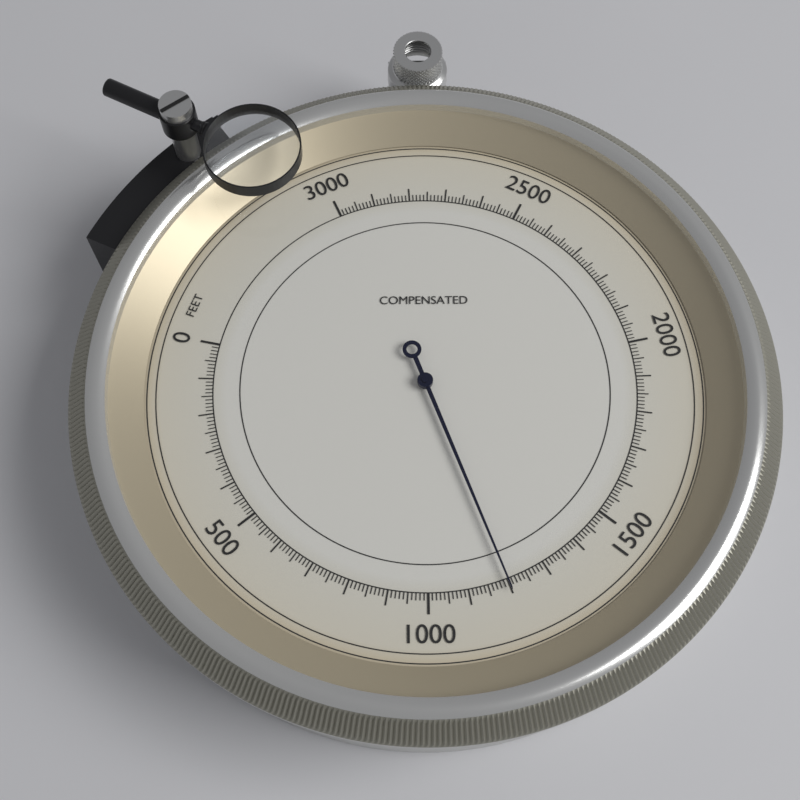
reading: 1200 feet
